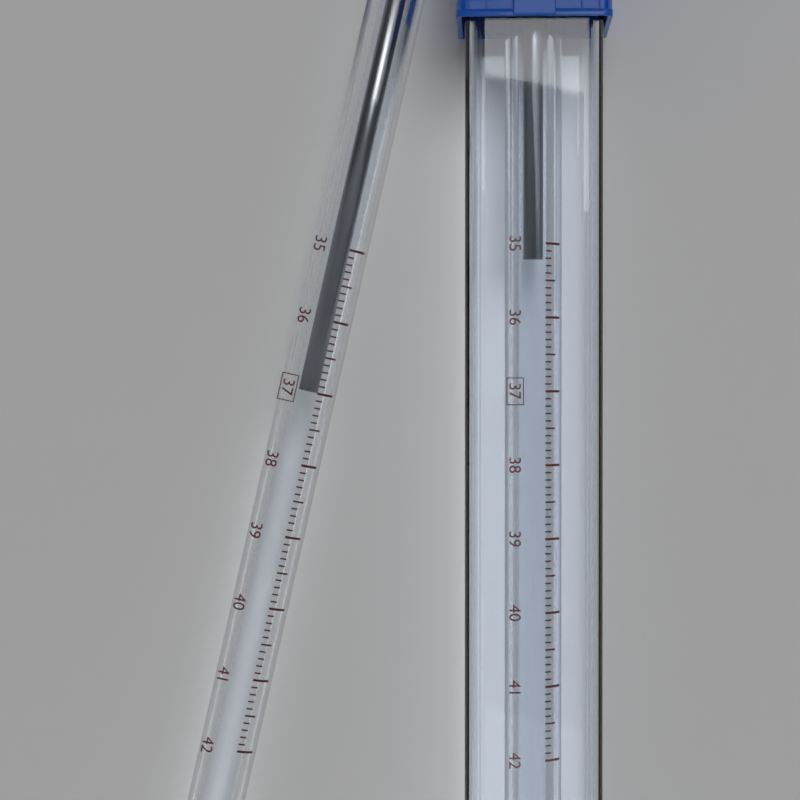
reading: 37.0 °C
